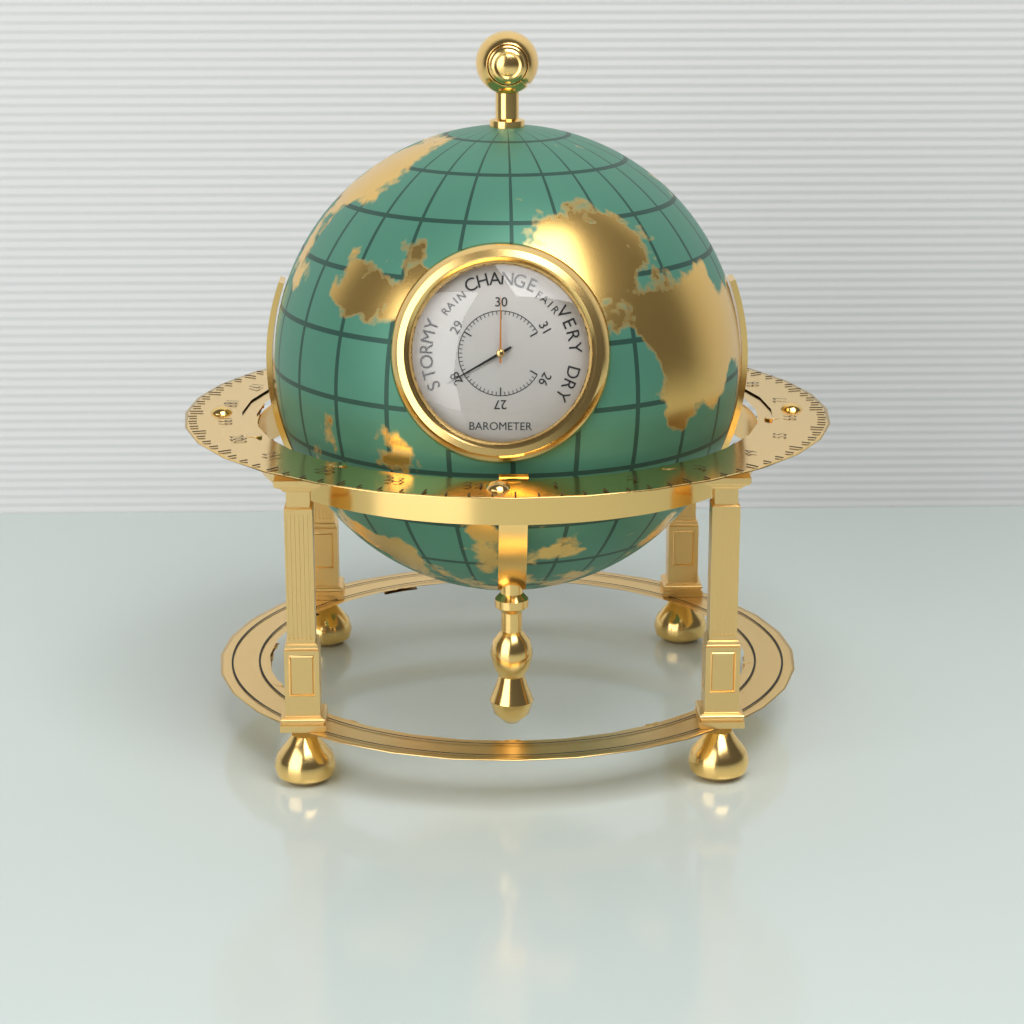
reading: 28.0 inHg
